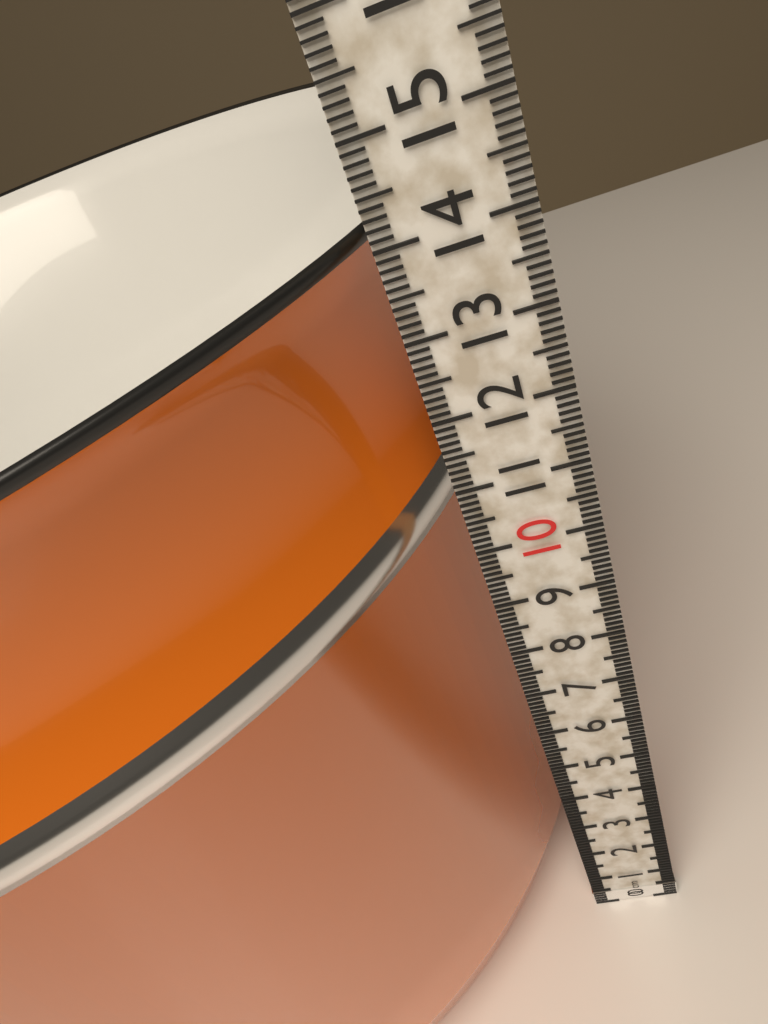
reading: 14.2 cm
